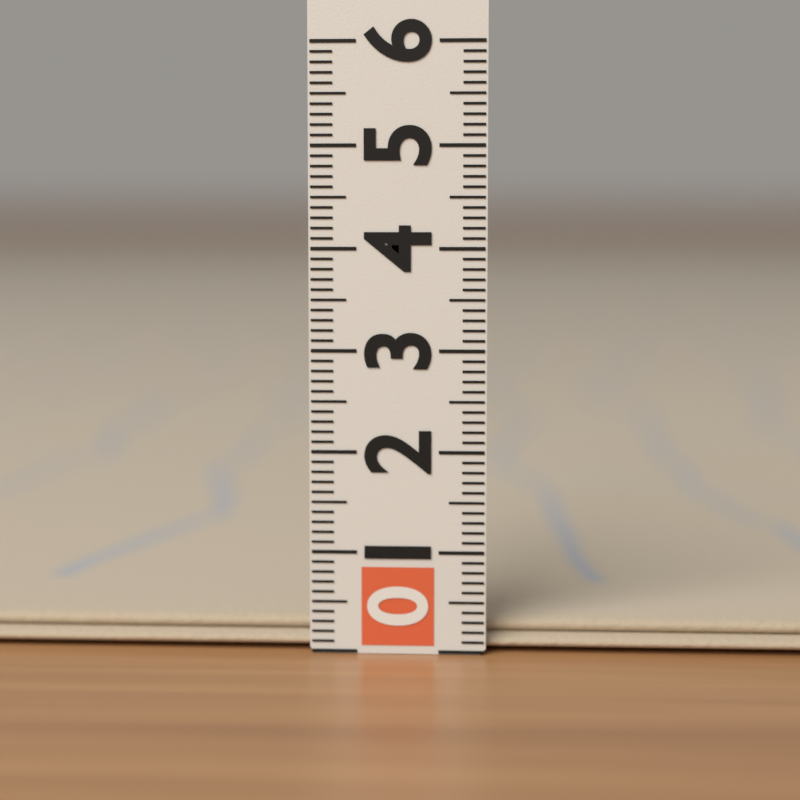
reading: 0.3 (no unit)
